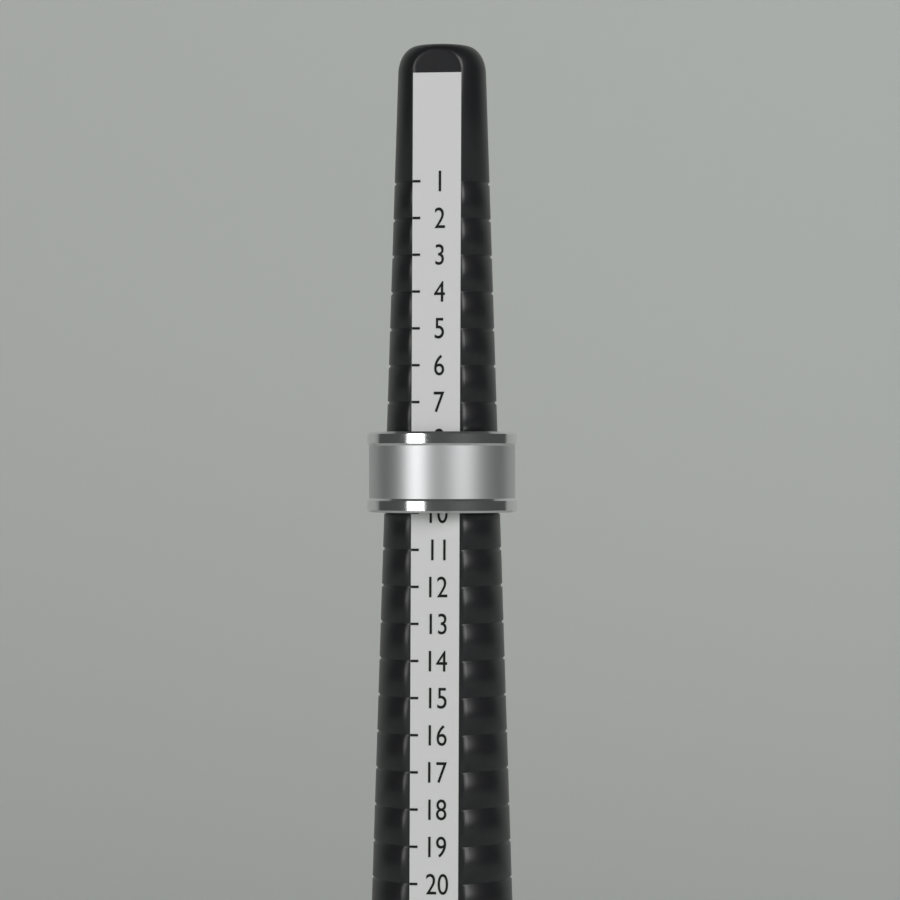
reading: 10 (no unit)
